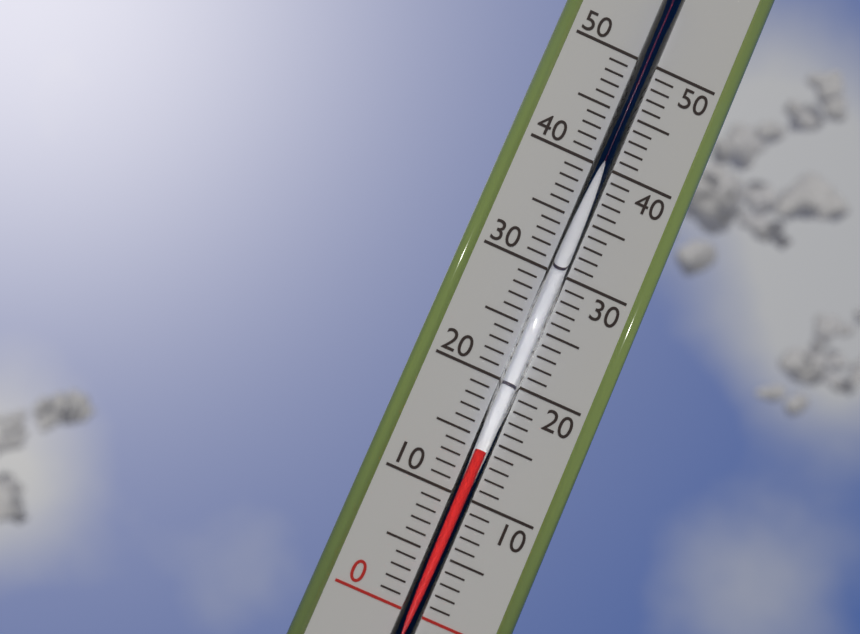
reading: 14 (no unit)
